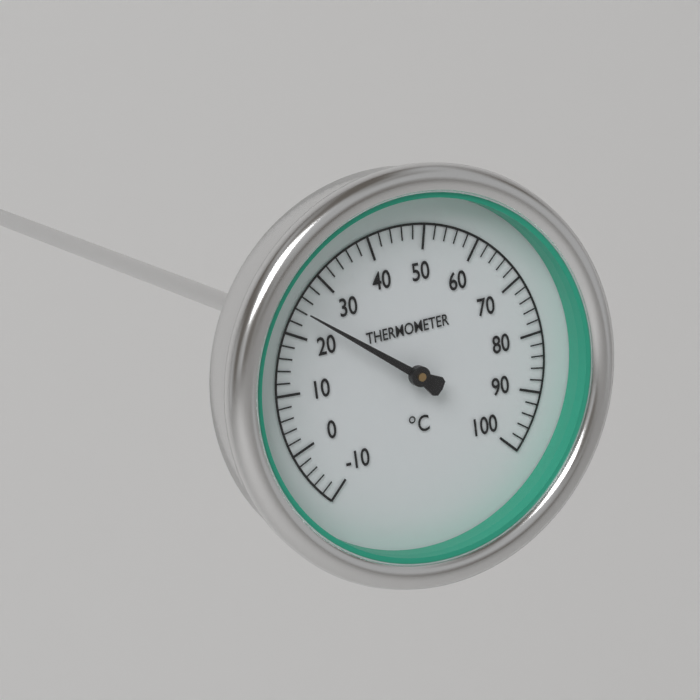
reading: 24 °C
